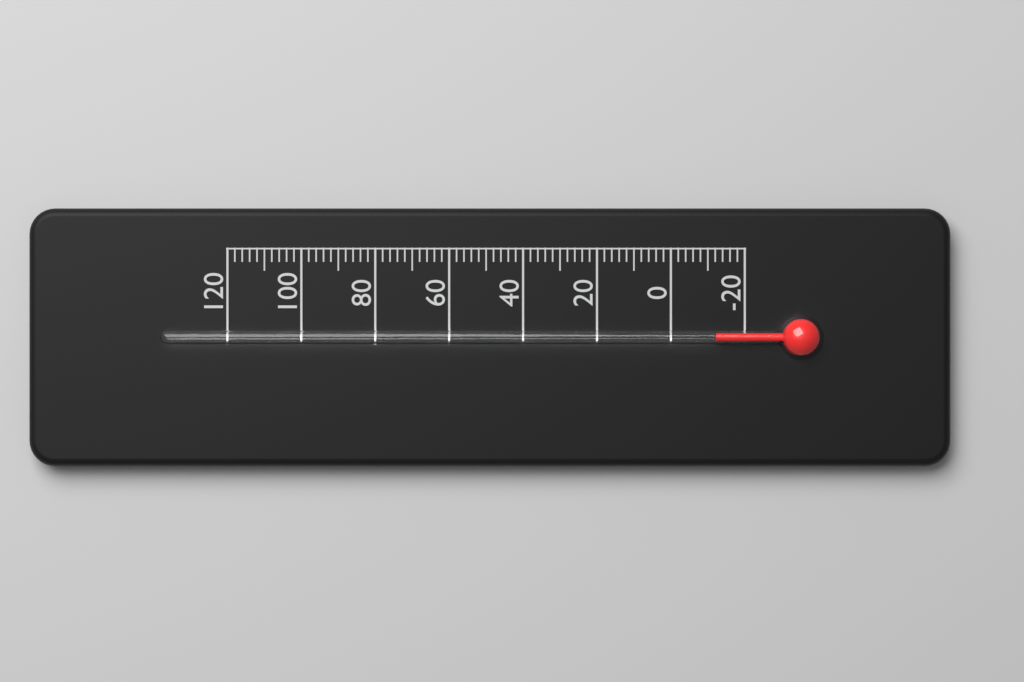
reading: -12 (no unit)
